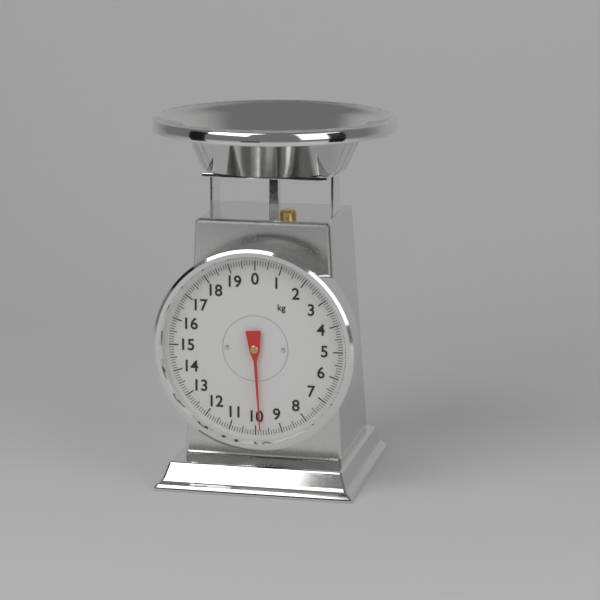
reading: 9.8 kg
